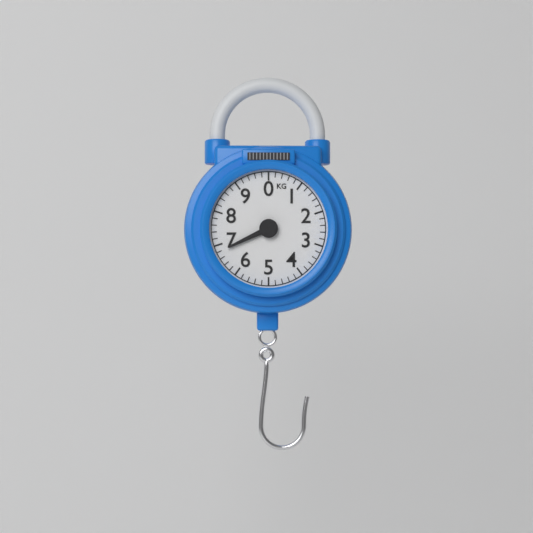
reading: 6.8 kg
